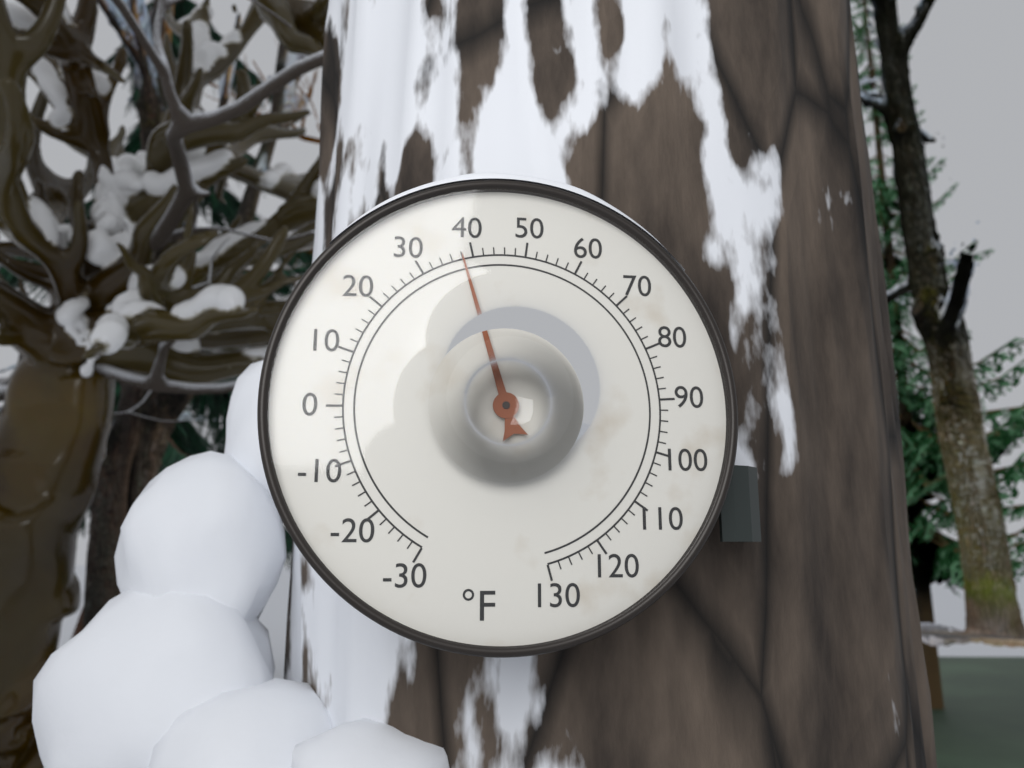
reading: 38 °F
